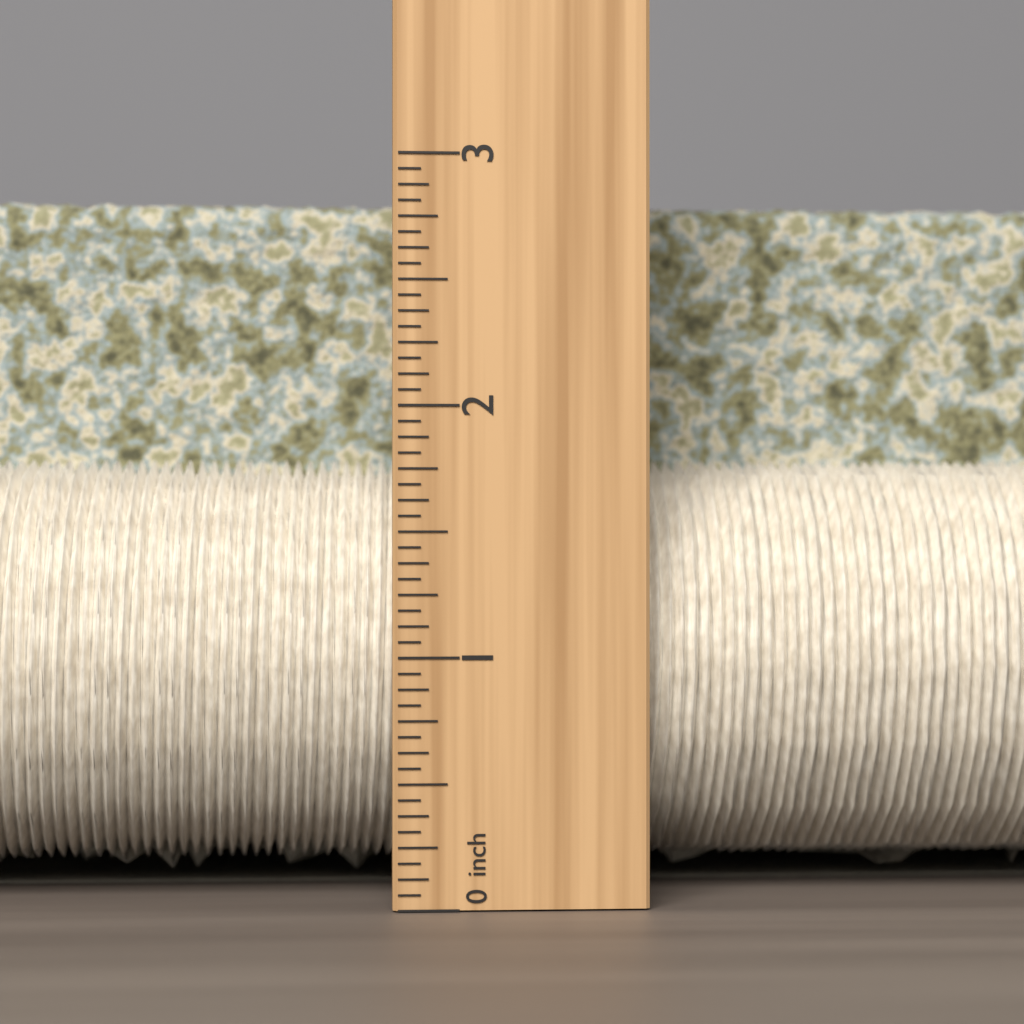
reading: 2.9375 inch
